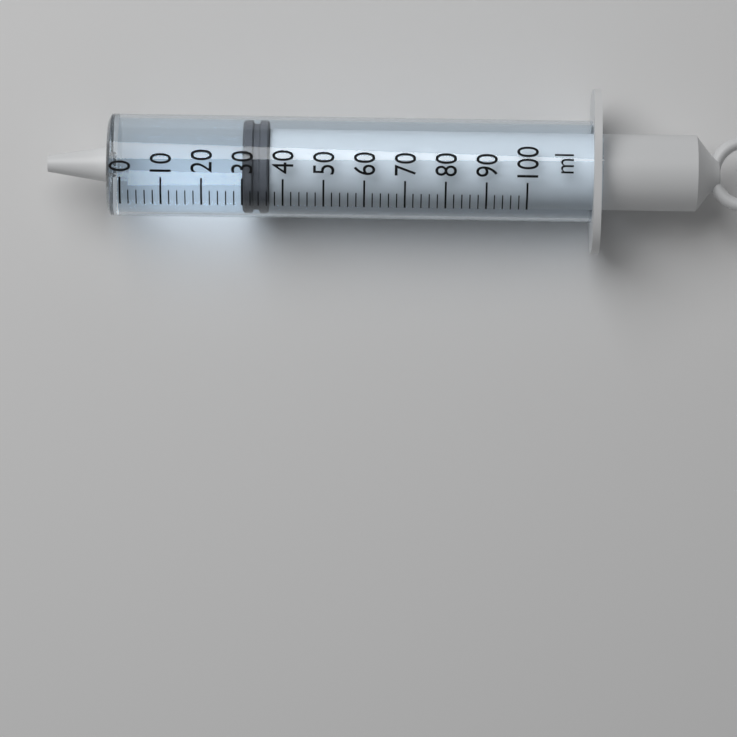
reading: 30 ml
